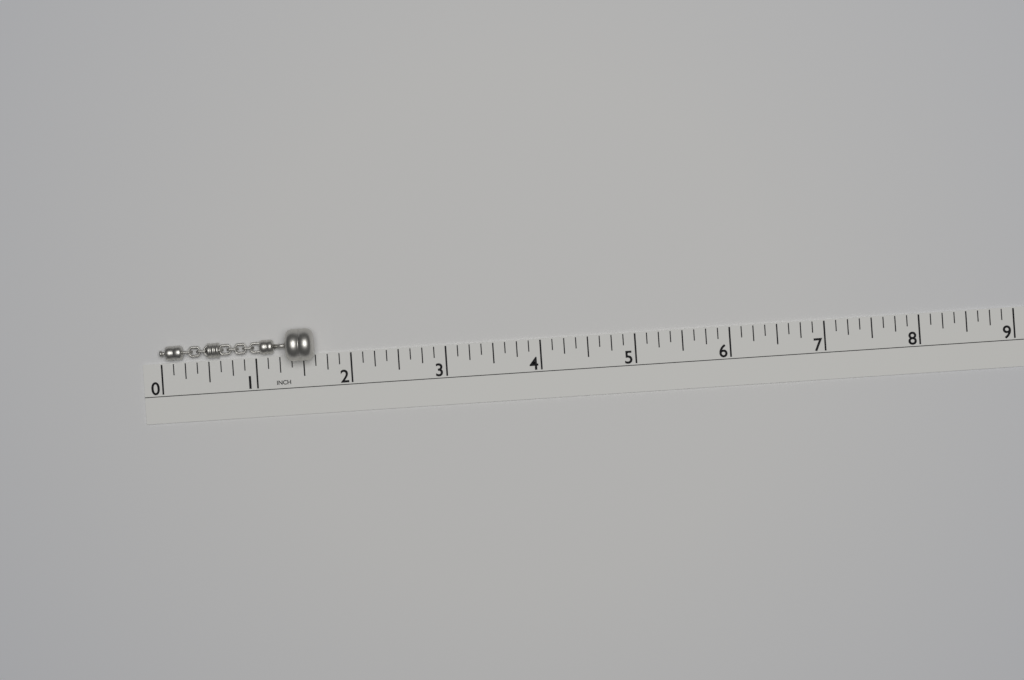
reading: 1.625 in
